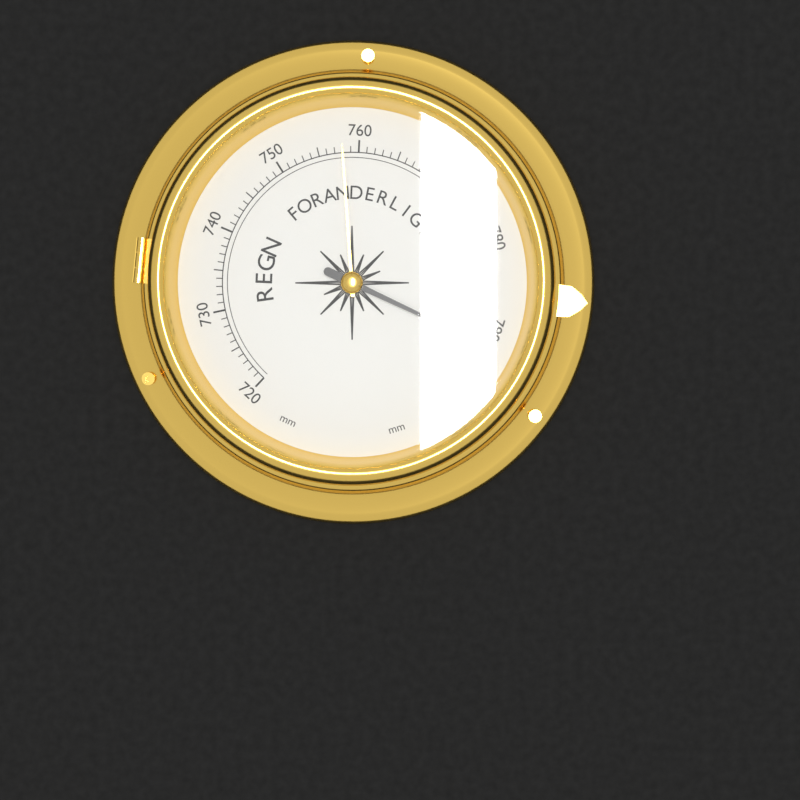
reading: 792 mm
